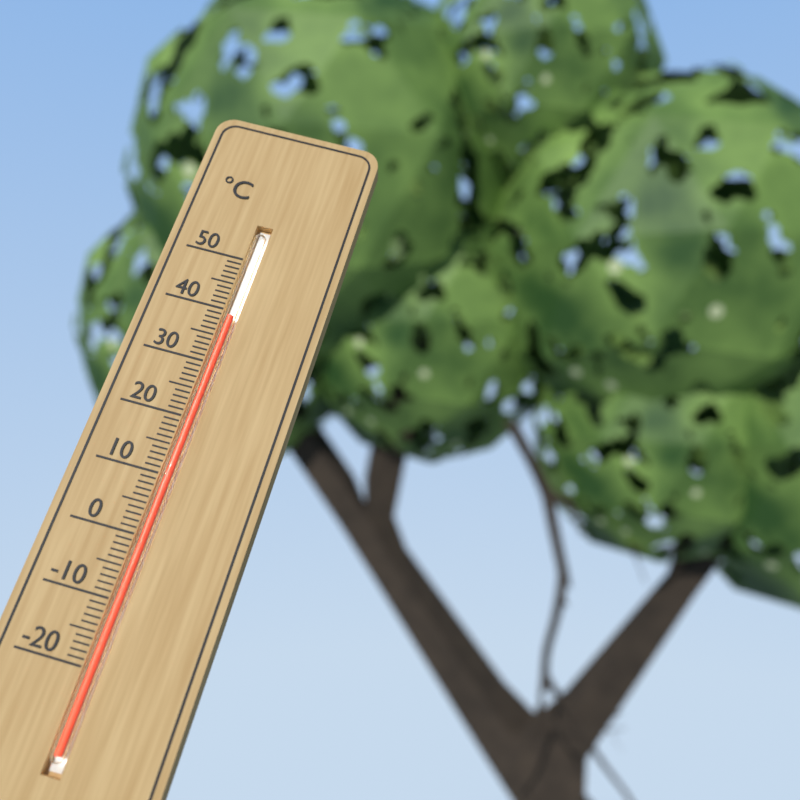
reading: 39 °C
